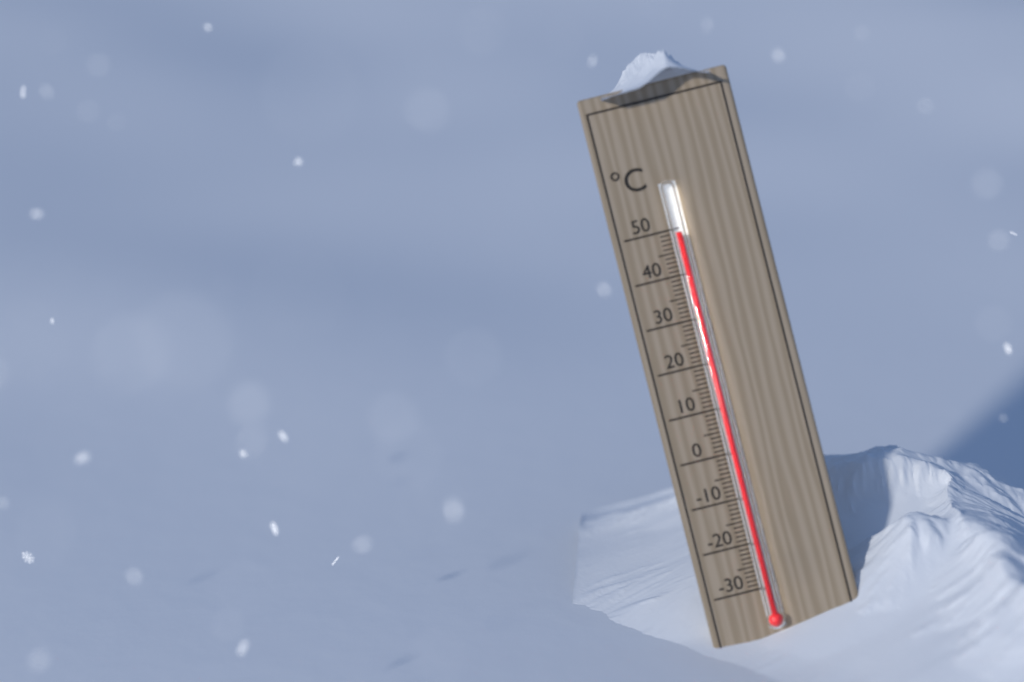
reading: 49 °C
